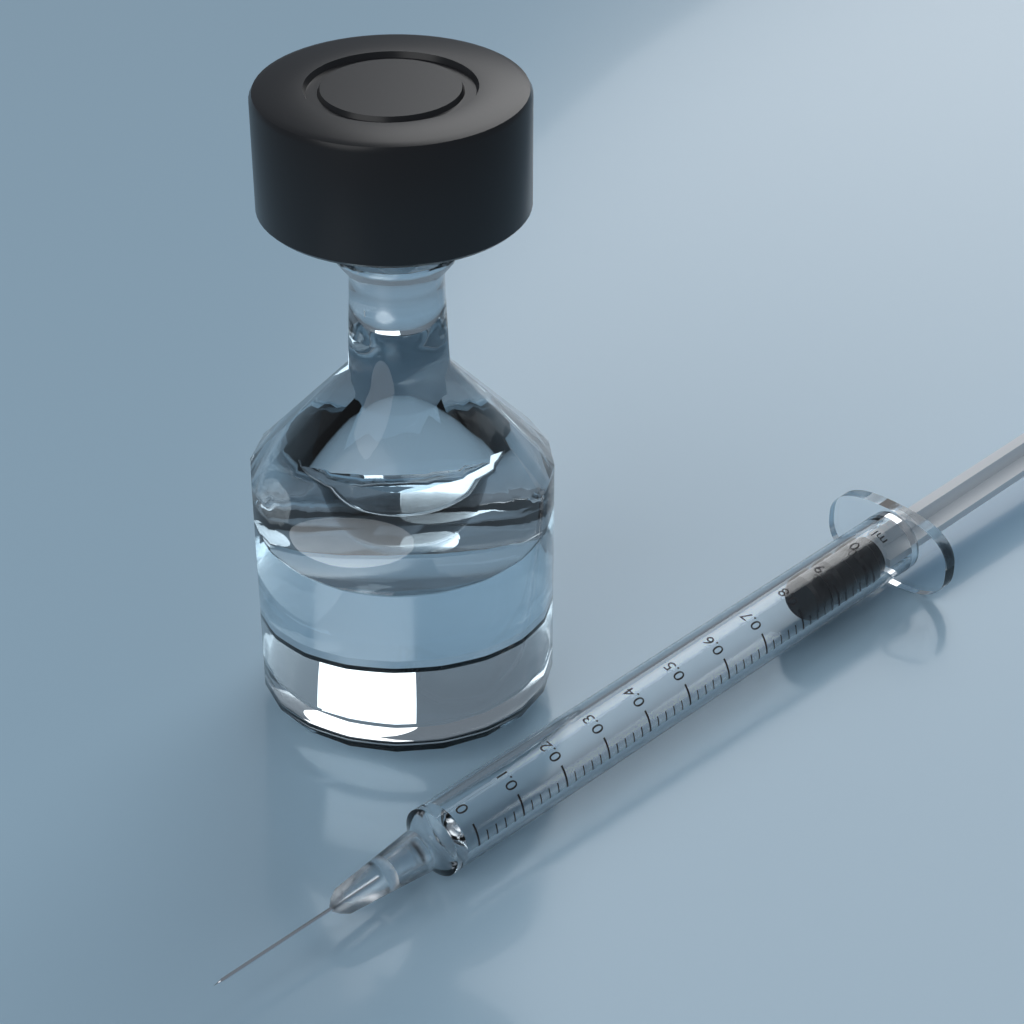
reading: 0.86 ml
